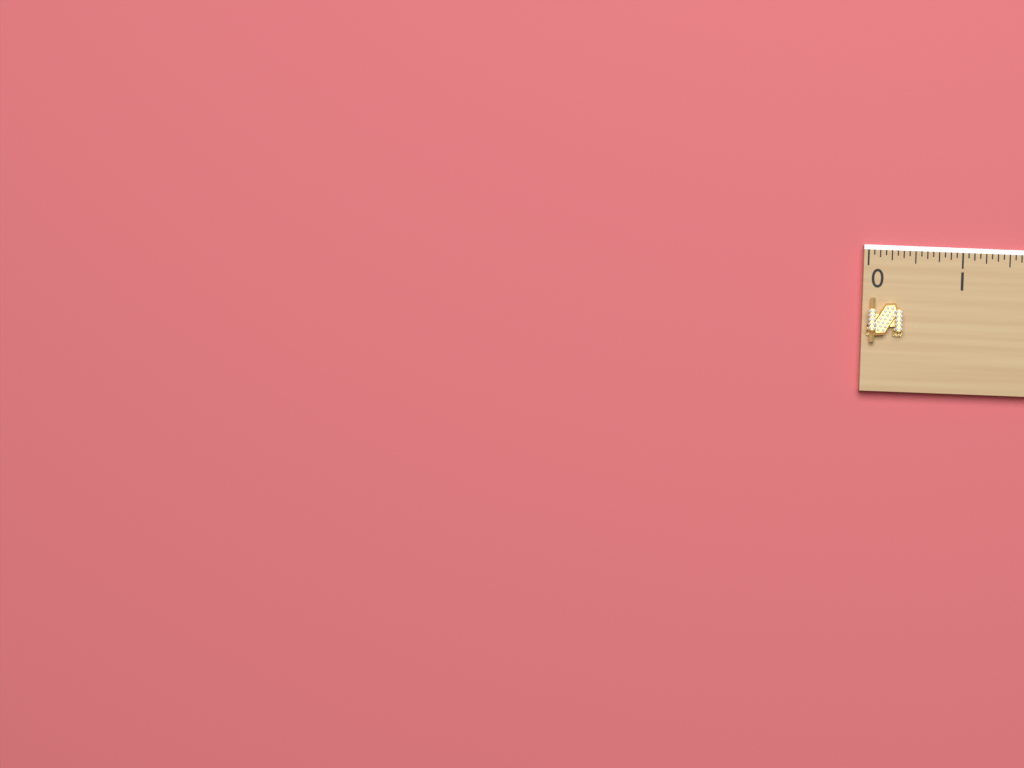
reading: 0.3750 (no unit)
